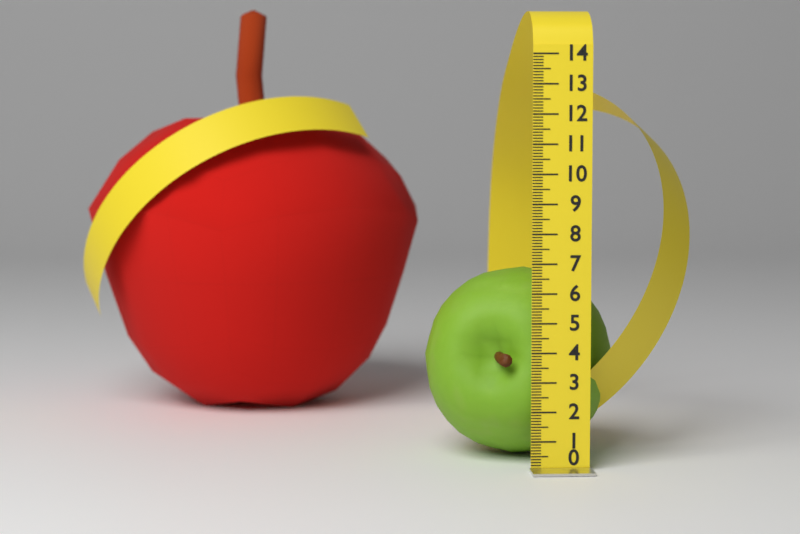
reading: 6.6 (no unit)
